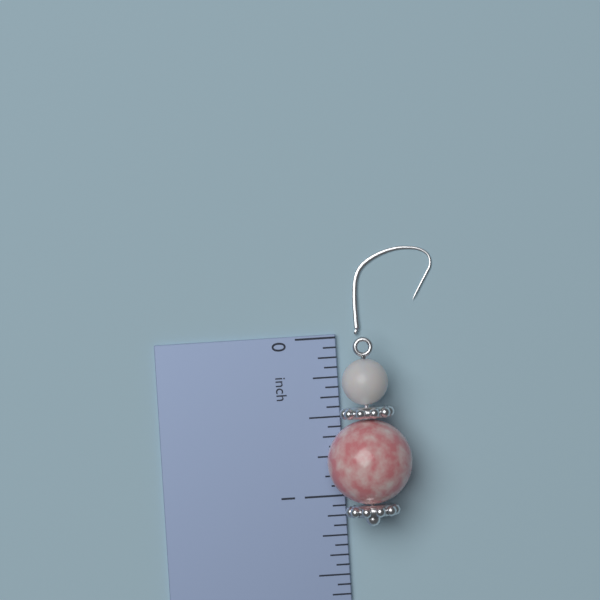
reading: 1.1875 inch
